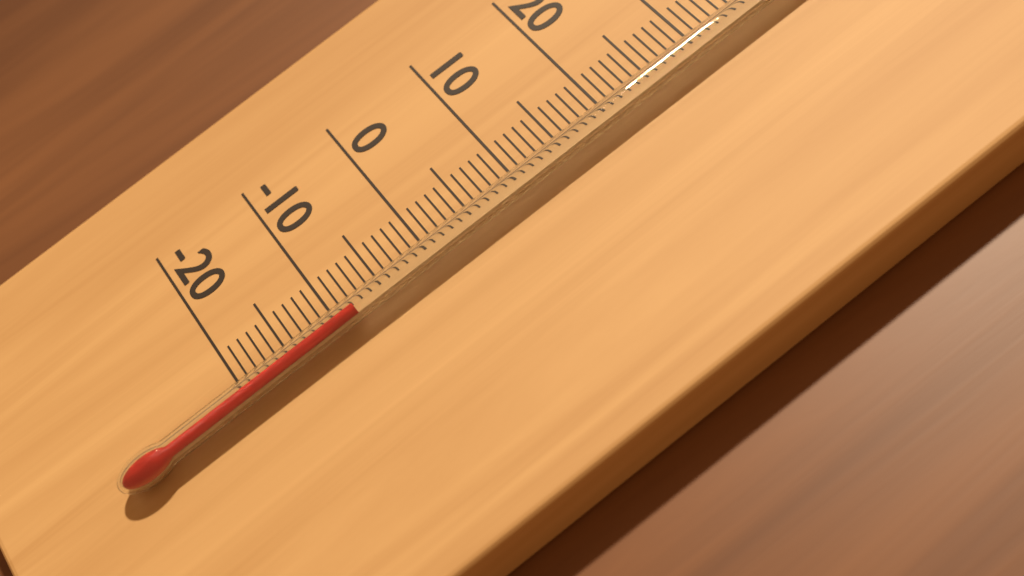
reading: -8 °C
